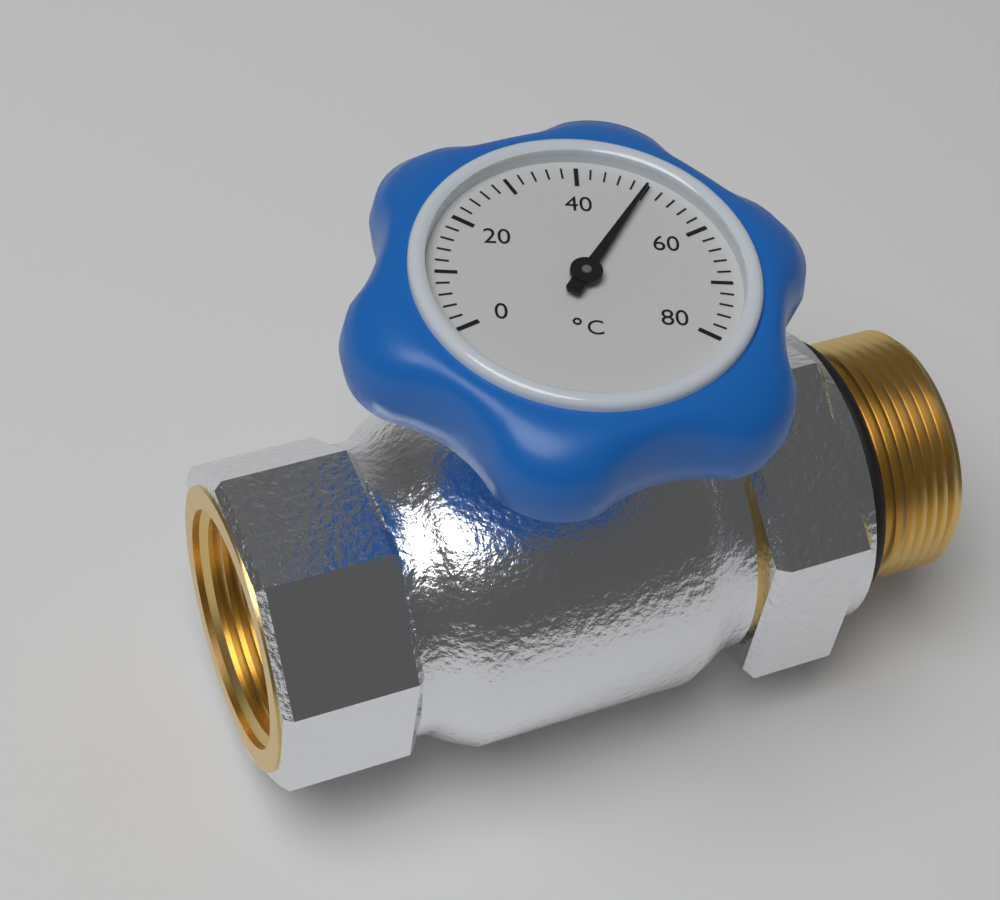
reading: 50 °C
